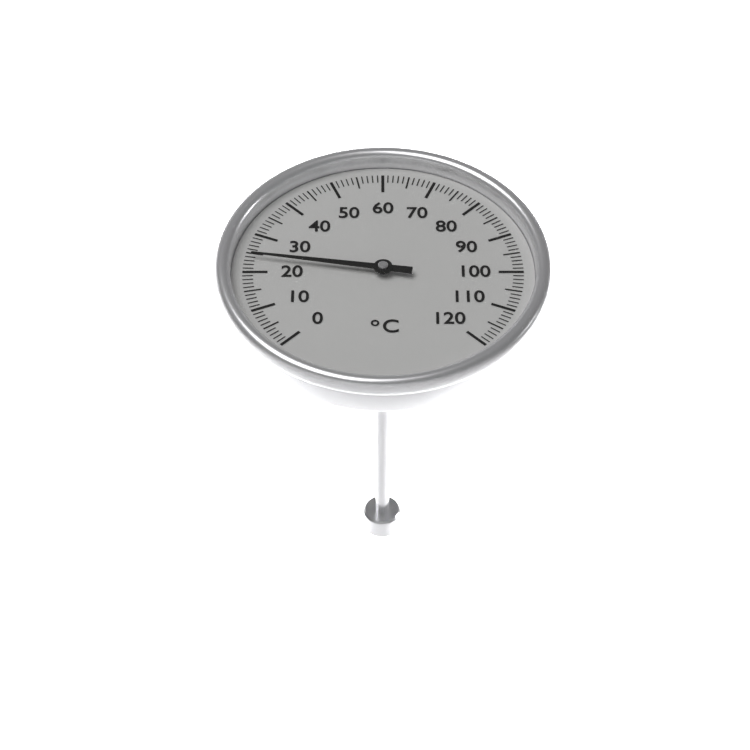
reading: 24 °C
